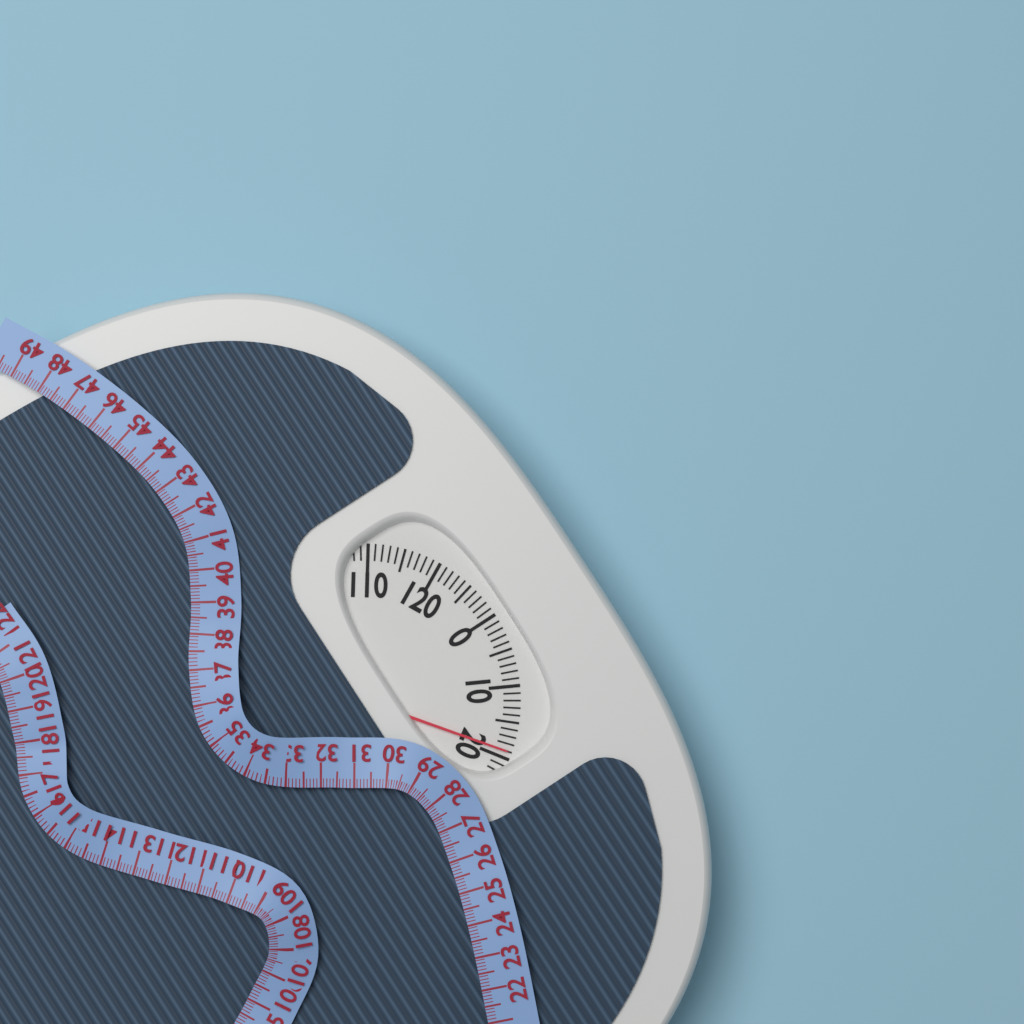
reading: 19 (no unit)
